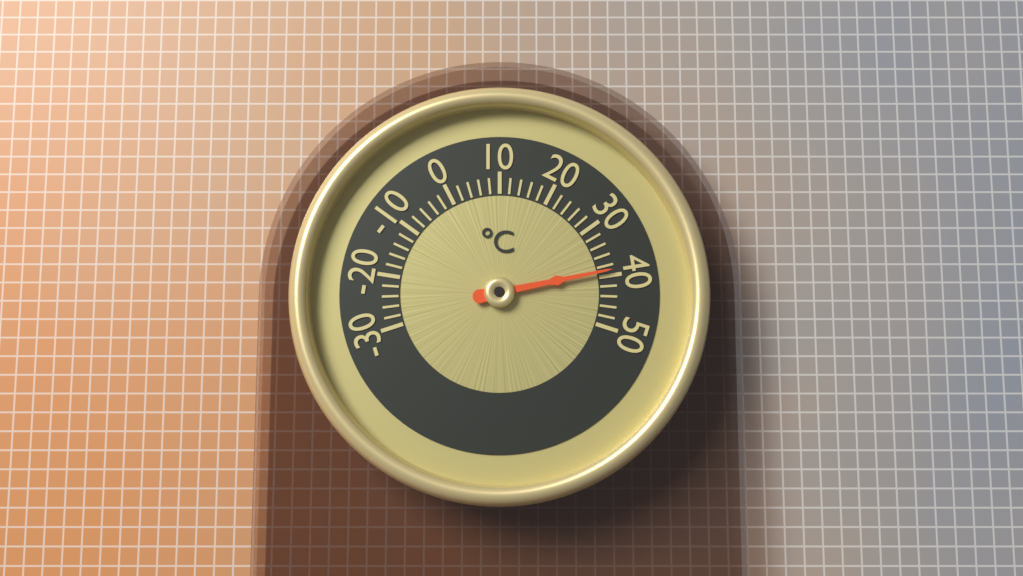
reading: 39 °C
